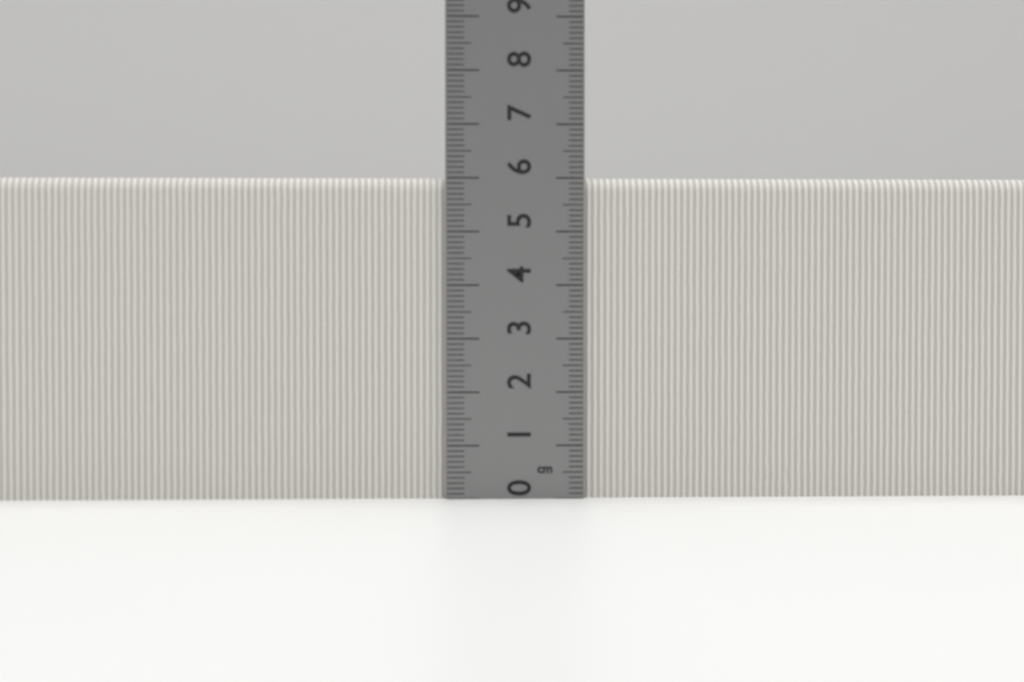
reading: 6.0 cm
